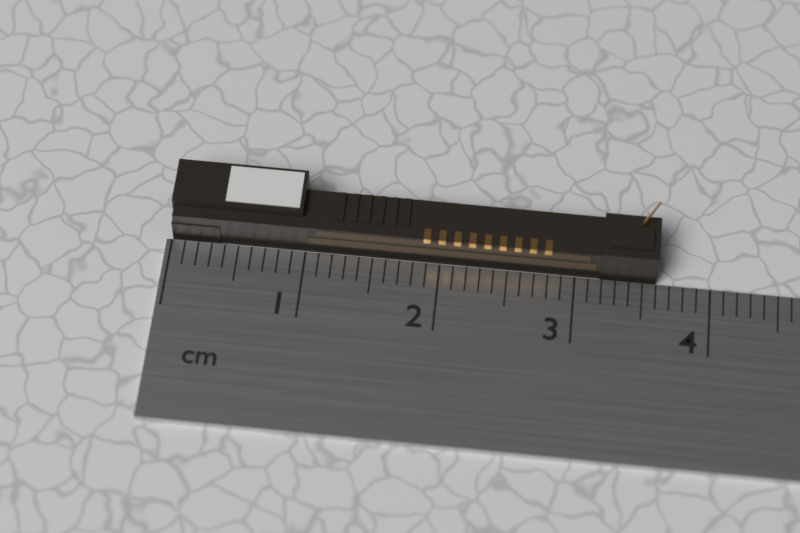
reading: 3.6 cm
